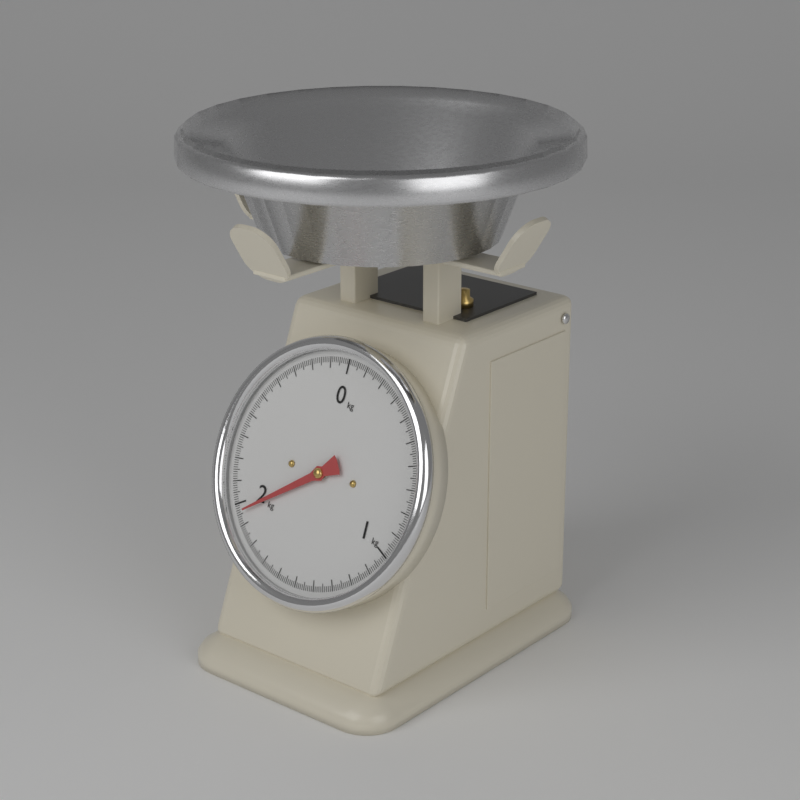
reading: 1.96 kg
